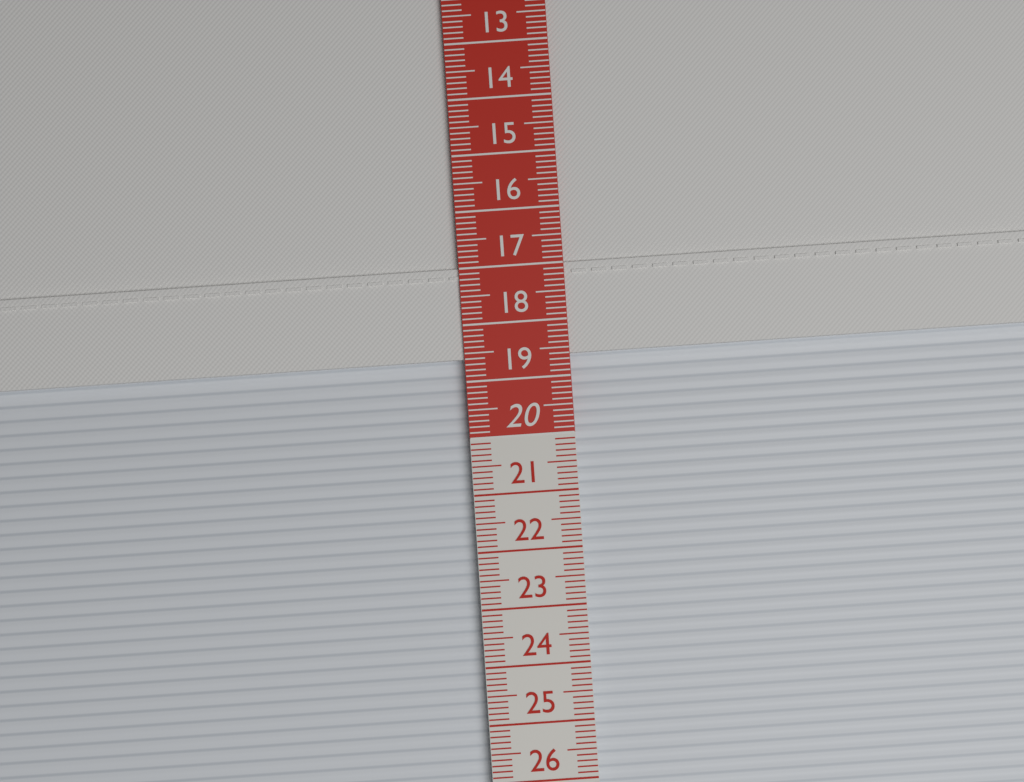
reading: 18.6 cm
